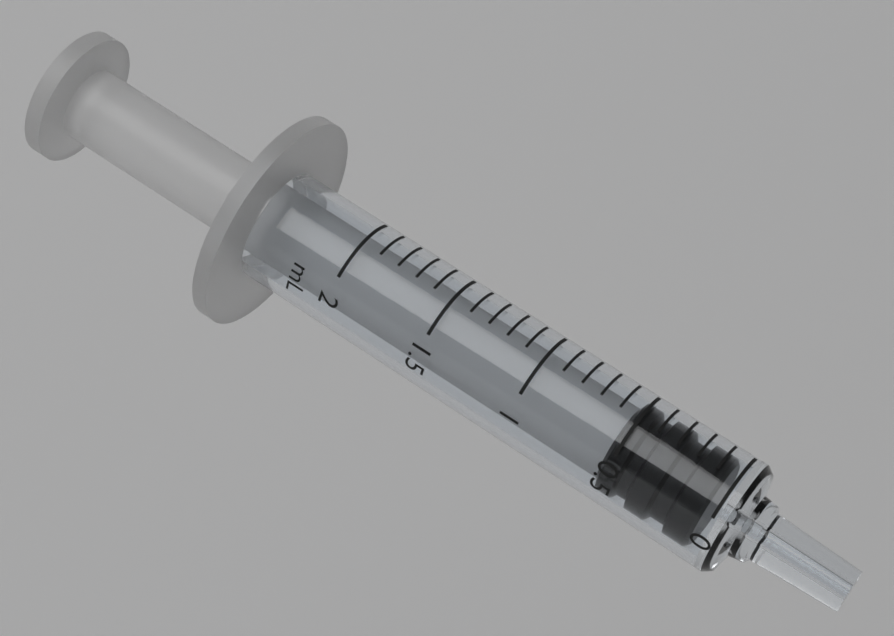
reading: 0.05 mL
